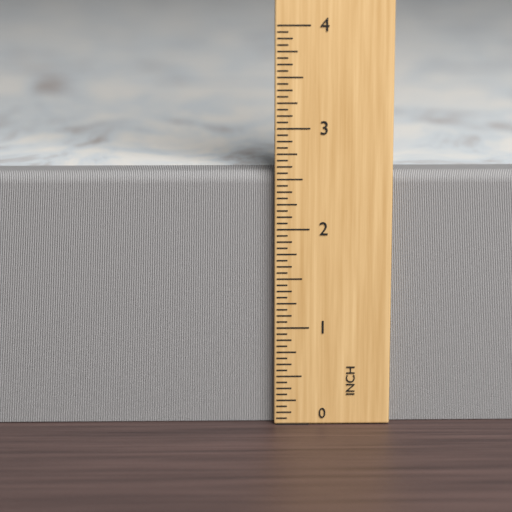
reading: 2.5625 in
